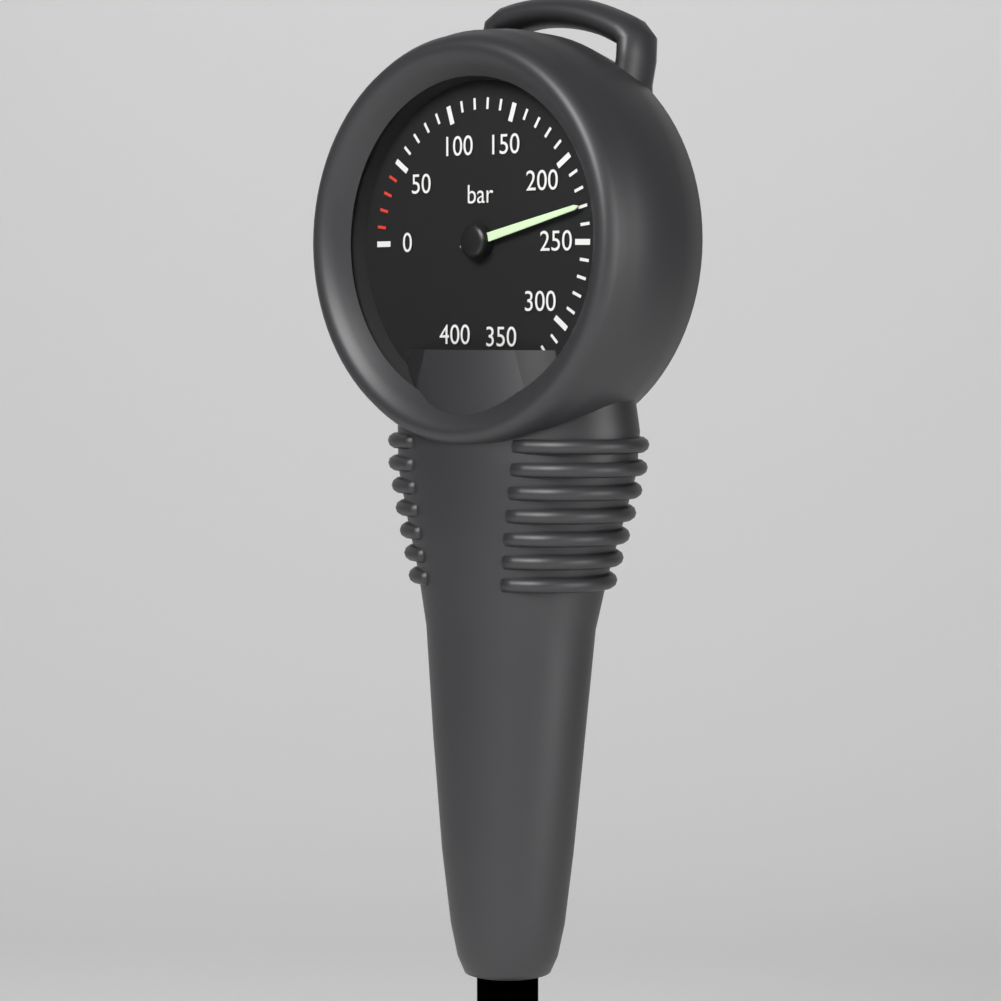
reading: 230 bar
